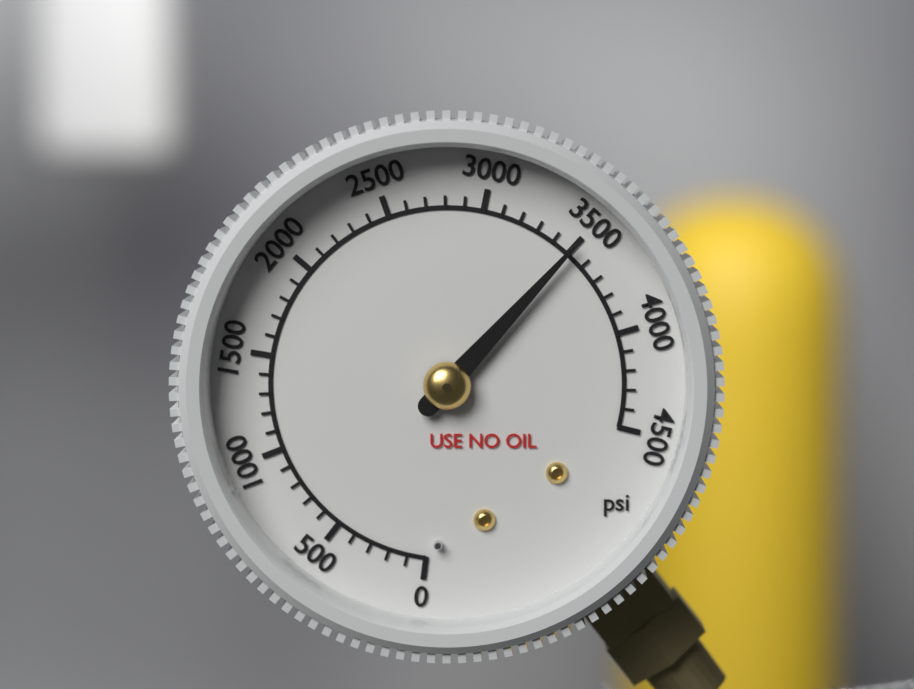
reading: 3500 psi
